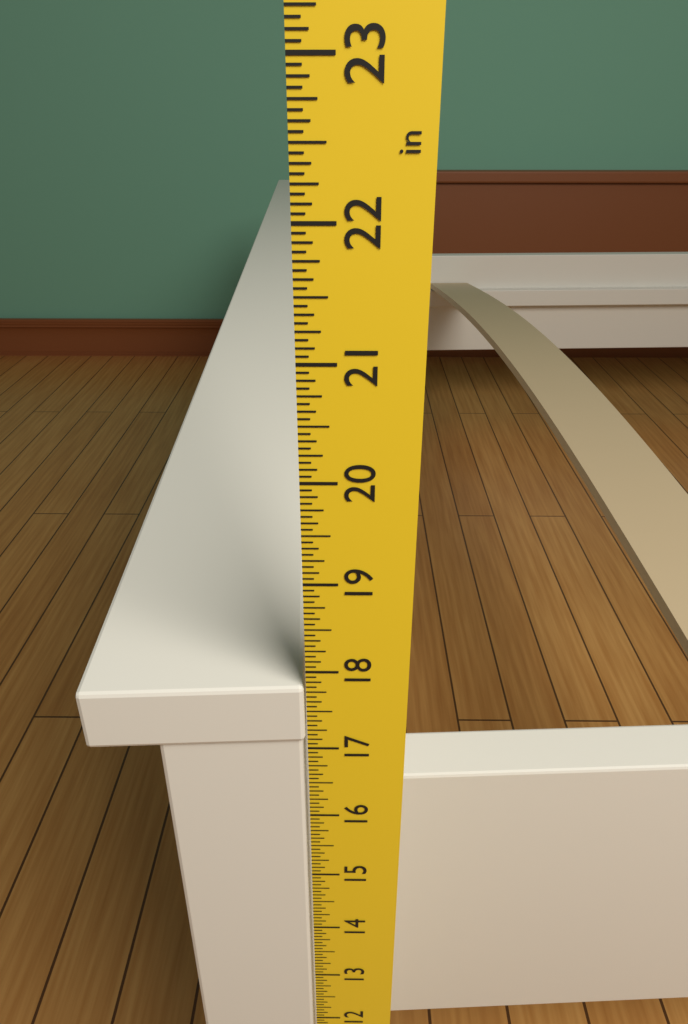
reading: 17.8125 in
